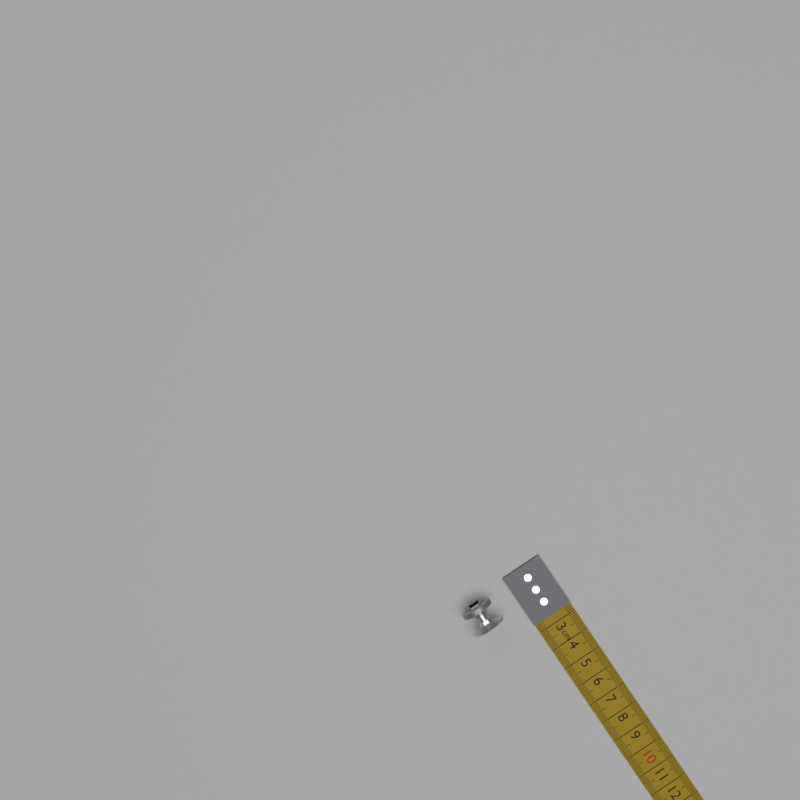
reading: 1.4 cm
